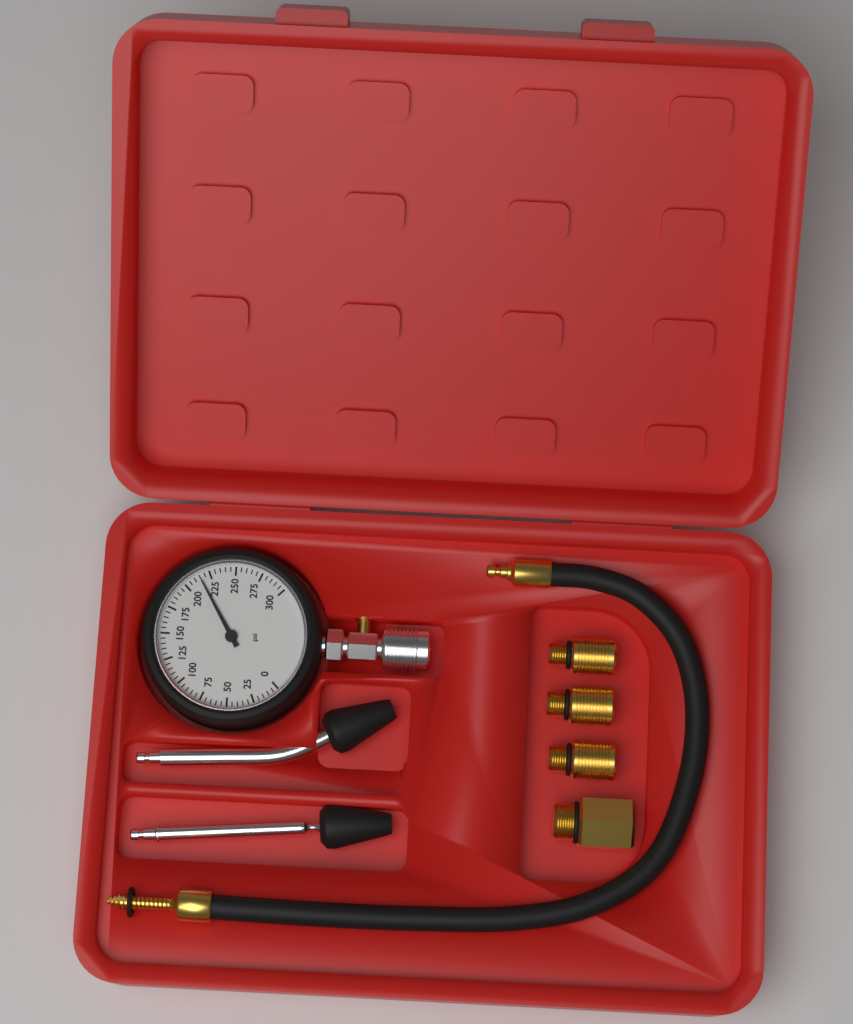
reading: 215 psi
